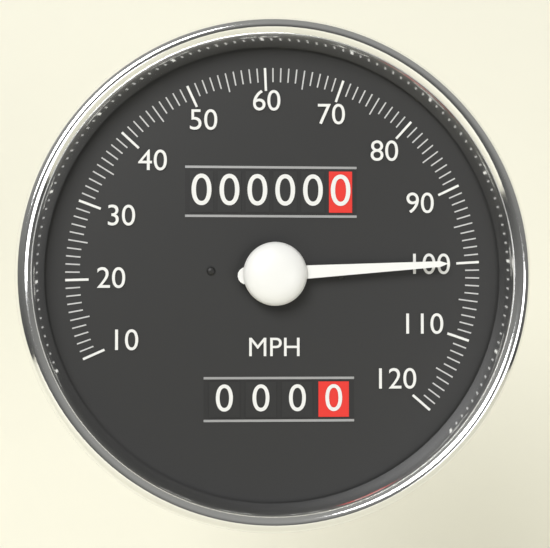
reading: 100 MPH
